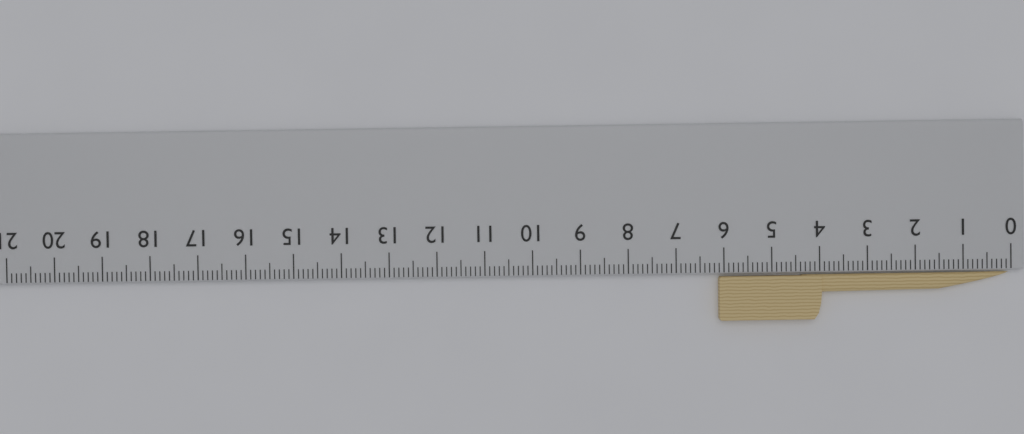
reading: 6.1 cm
